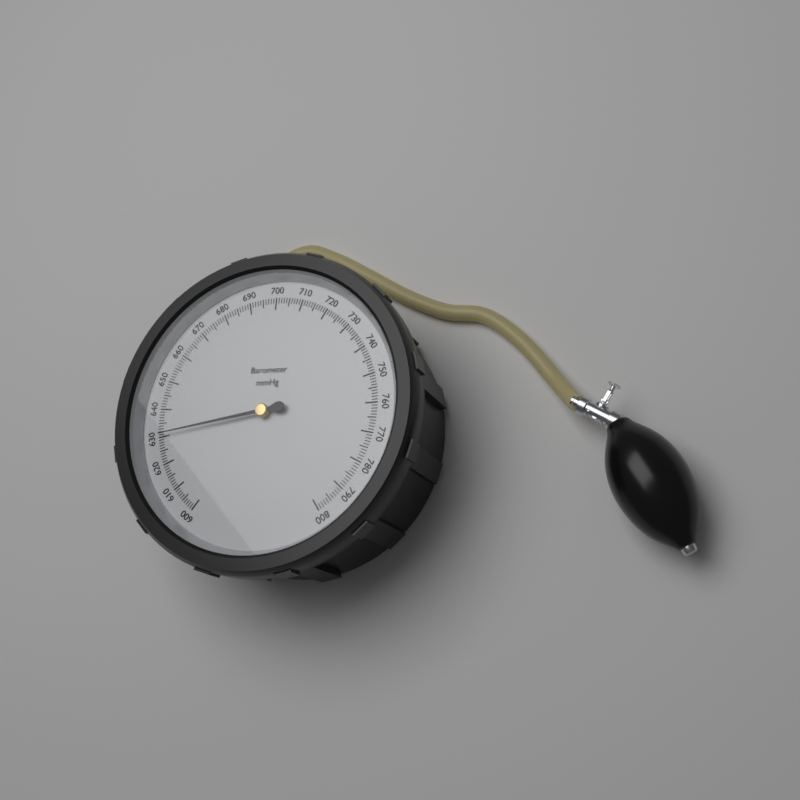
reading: 631 mmHg
